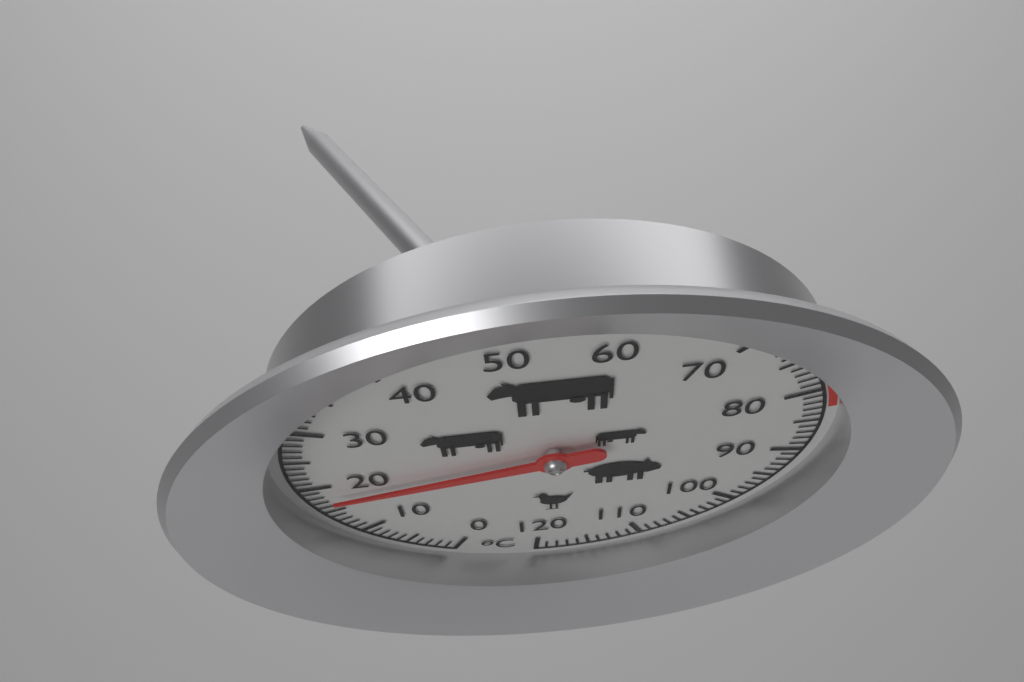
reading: 18 °C
